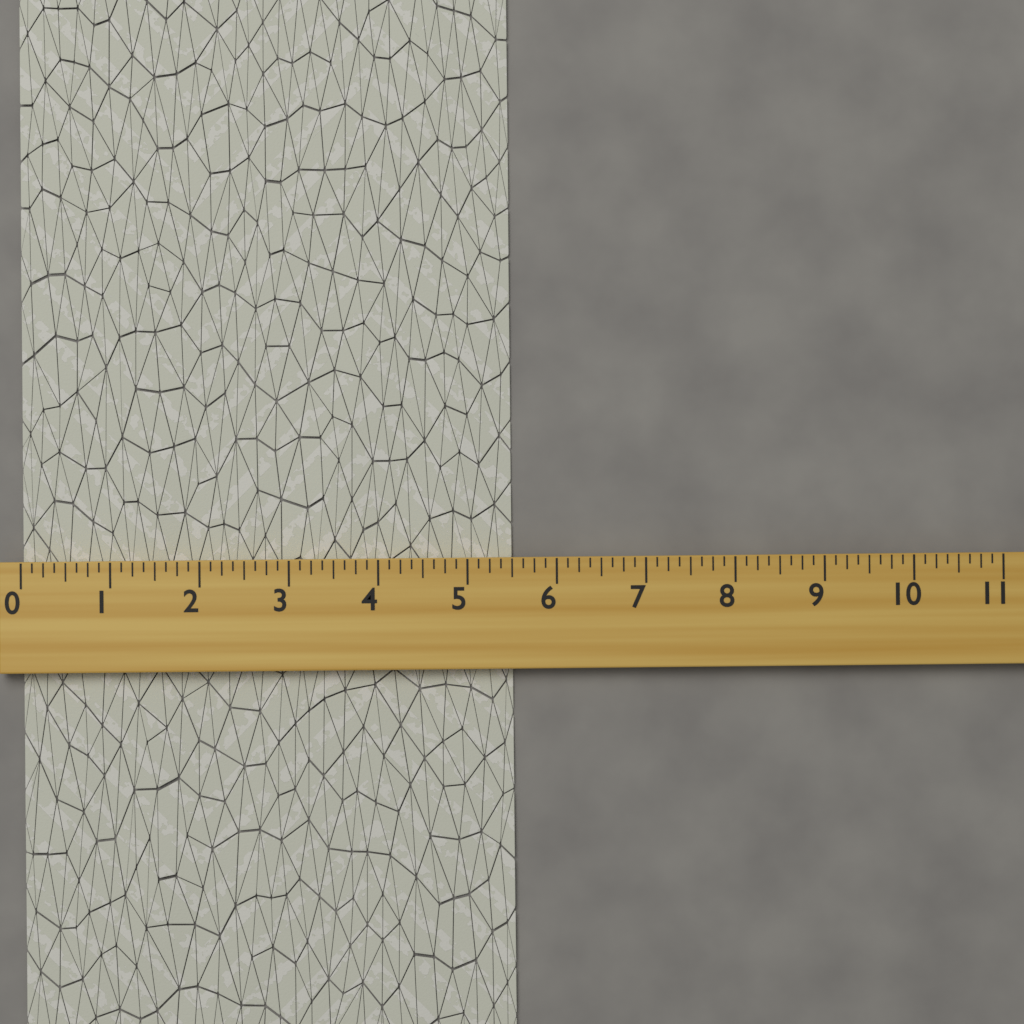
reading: 5.500 (no unit)
